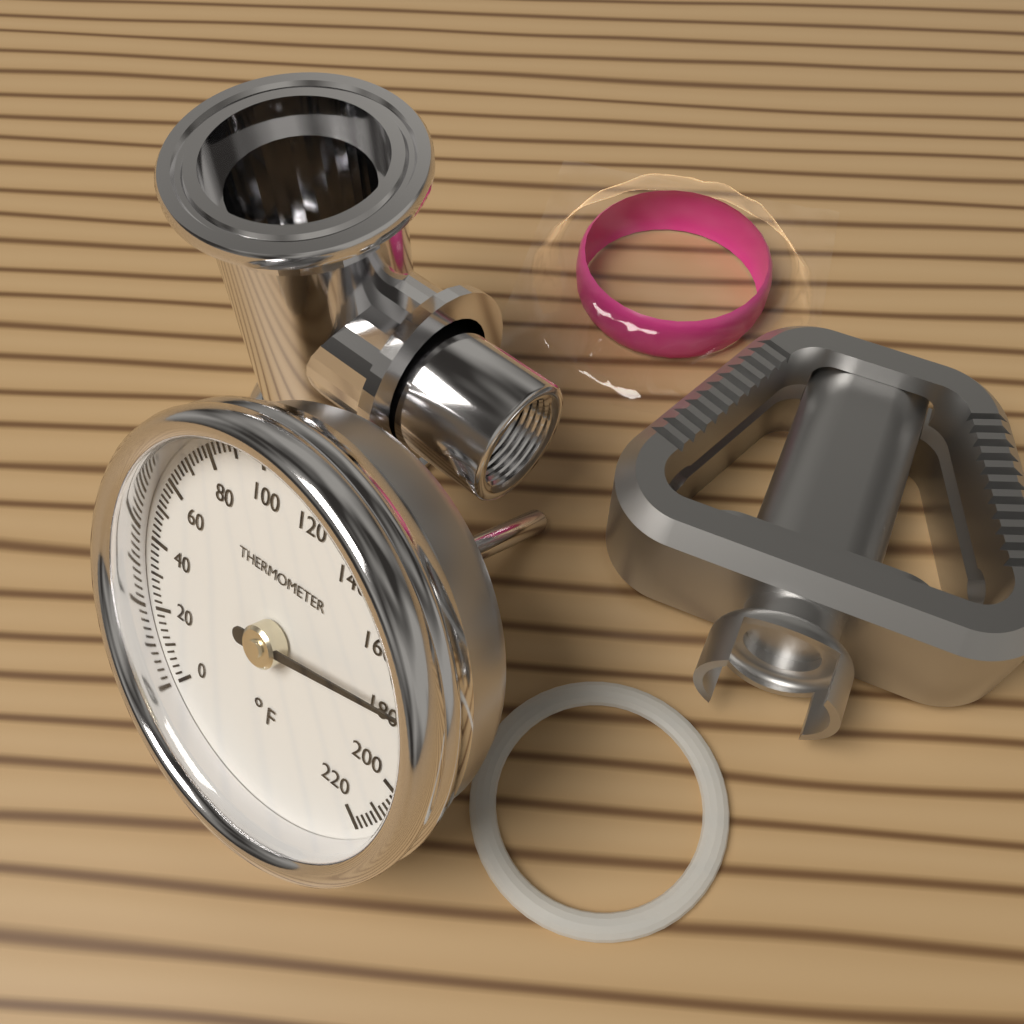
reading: 176 °F
